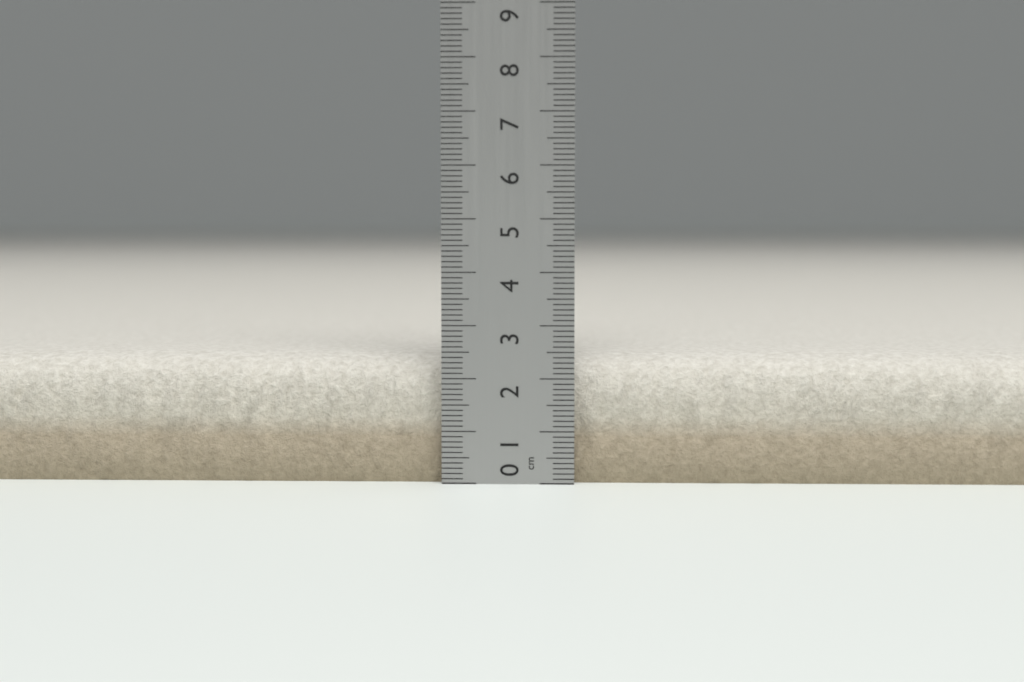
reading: 2.4 cm
